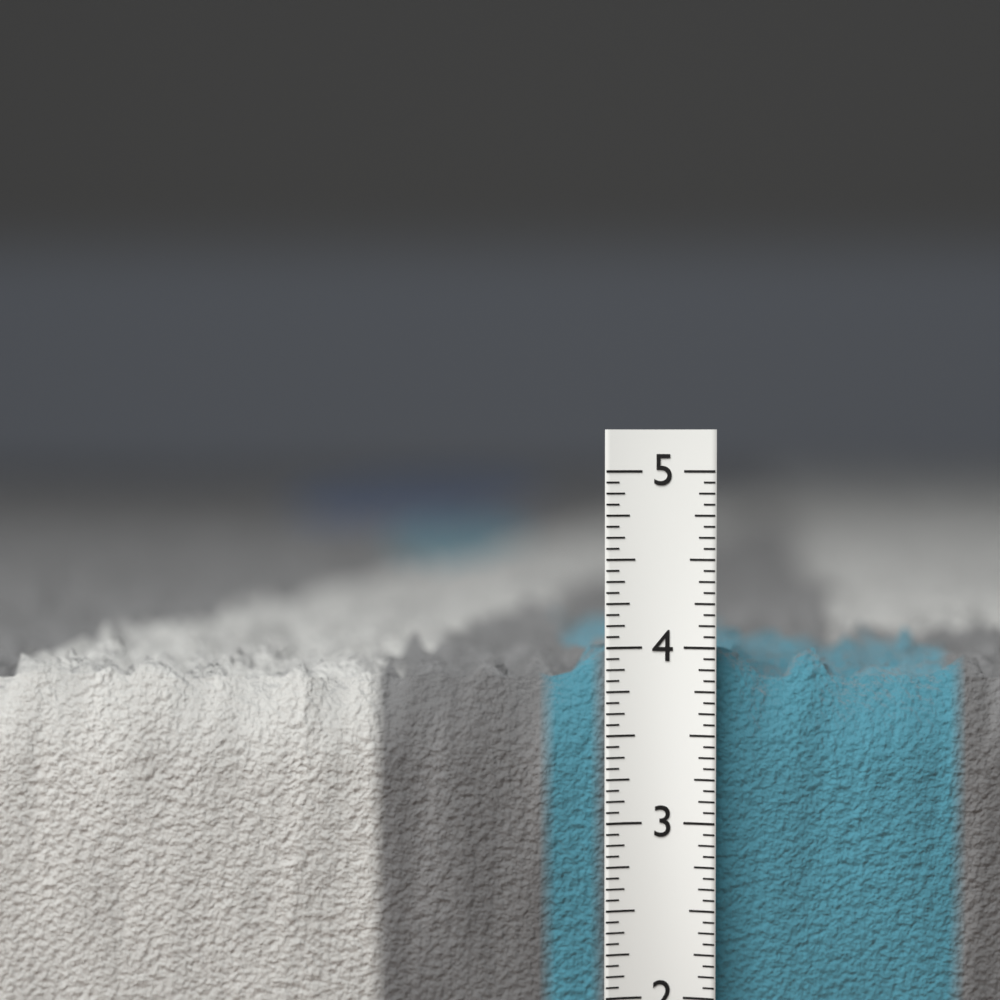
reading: 4.1875 in
